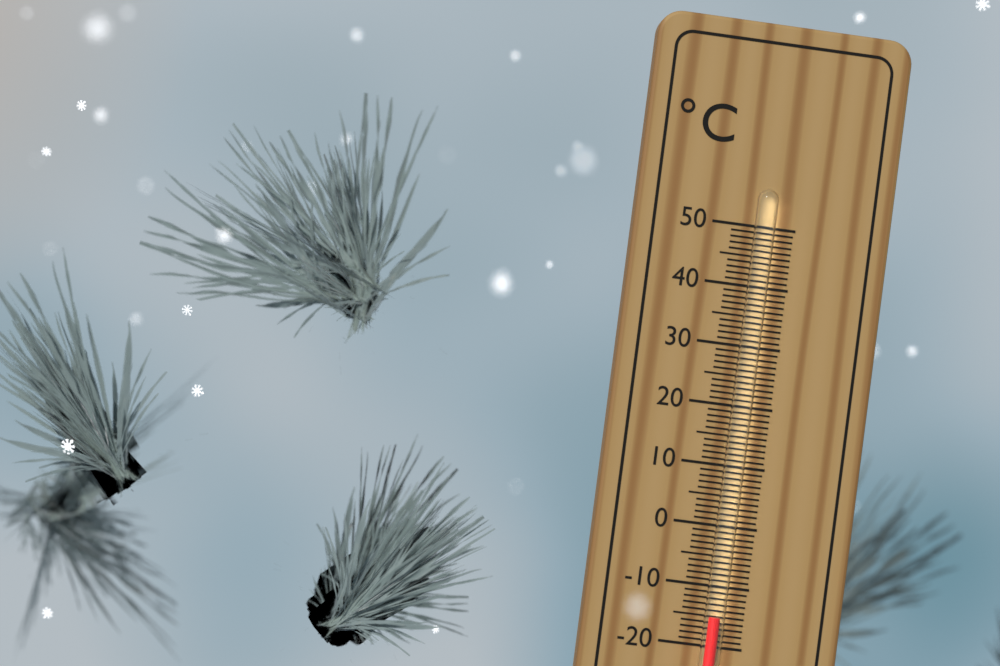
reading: -15 °C
